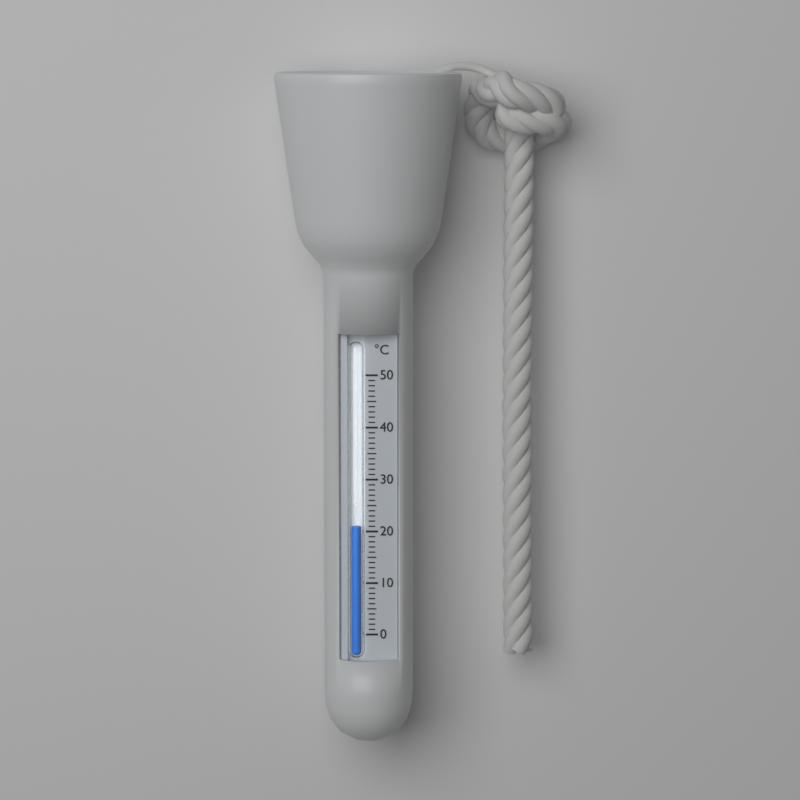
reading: 21 °C
